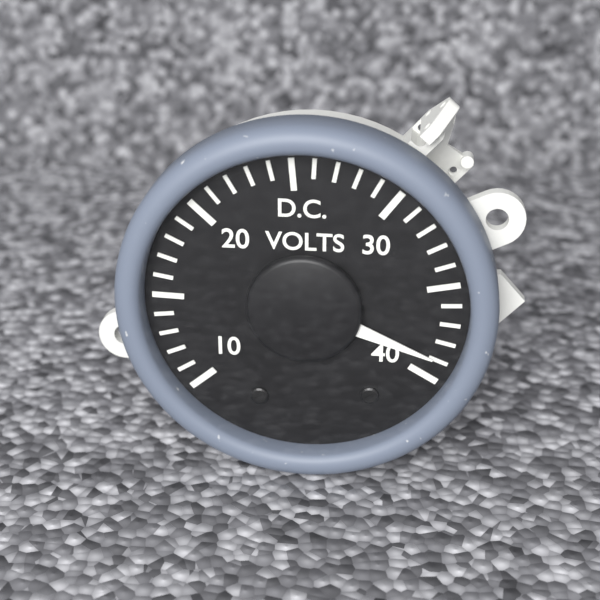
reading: 39 V
